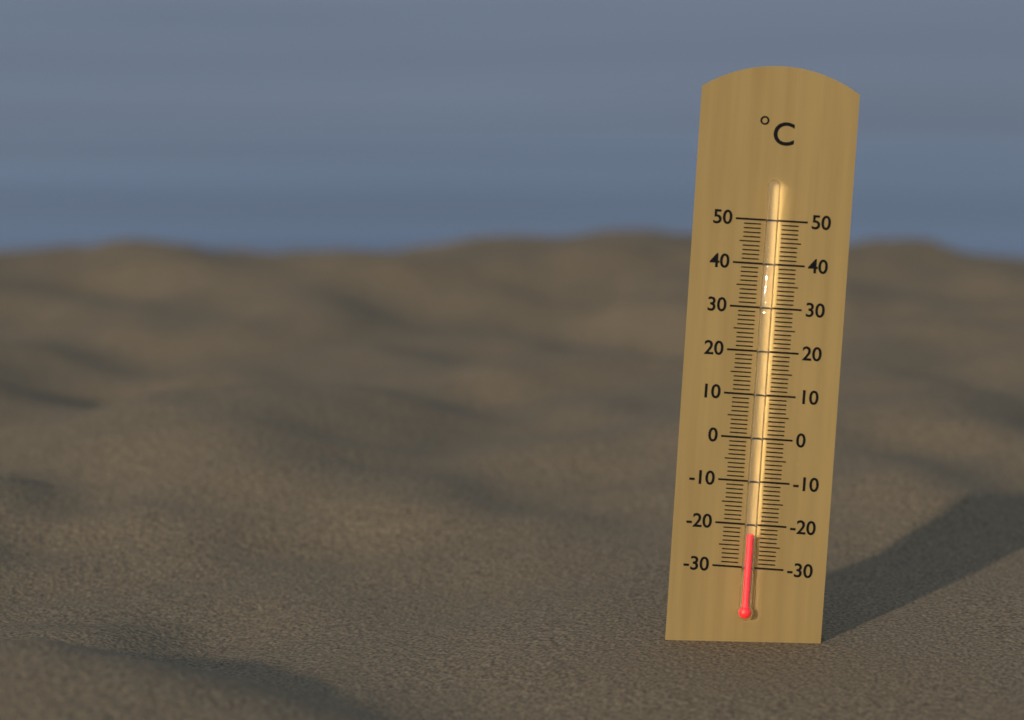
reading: -22 °C
